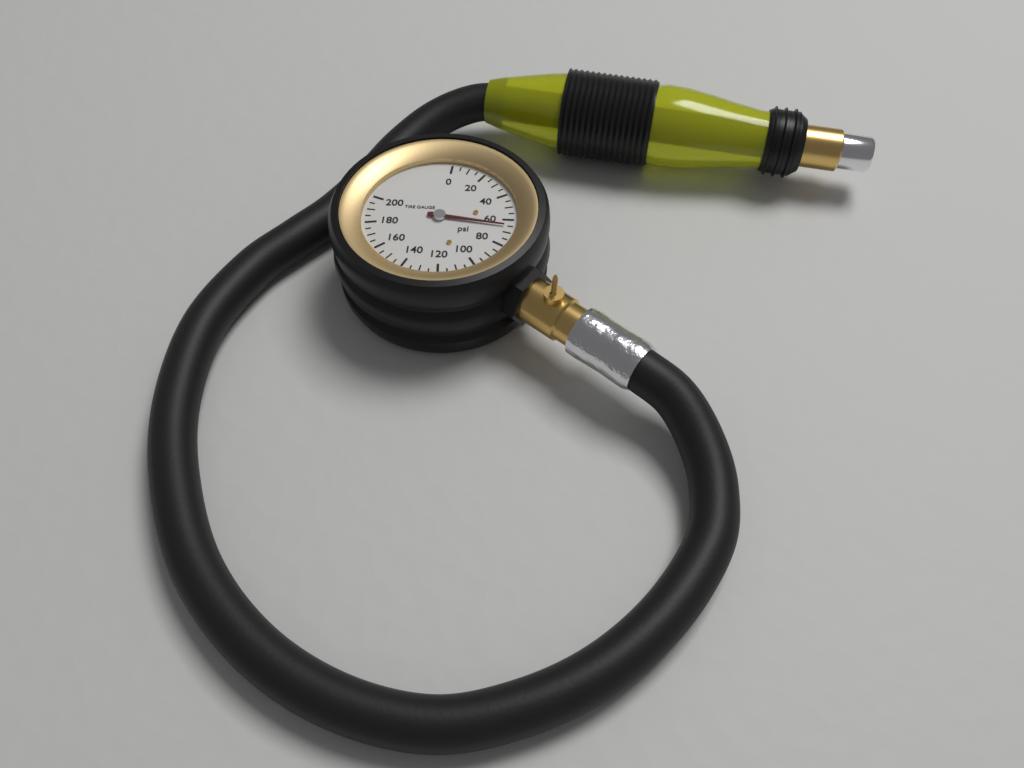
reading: 65 psi
